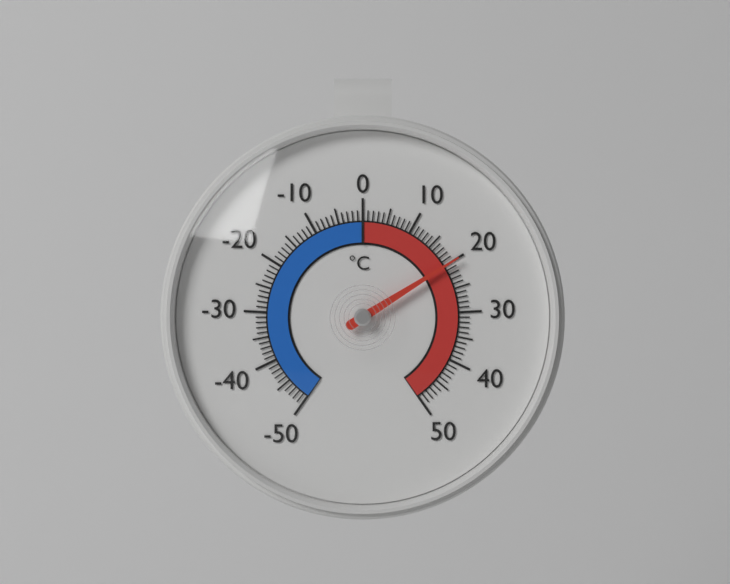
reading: 20 °C
